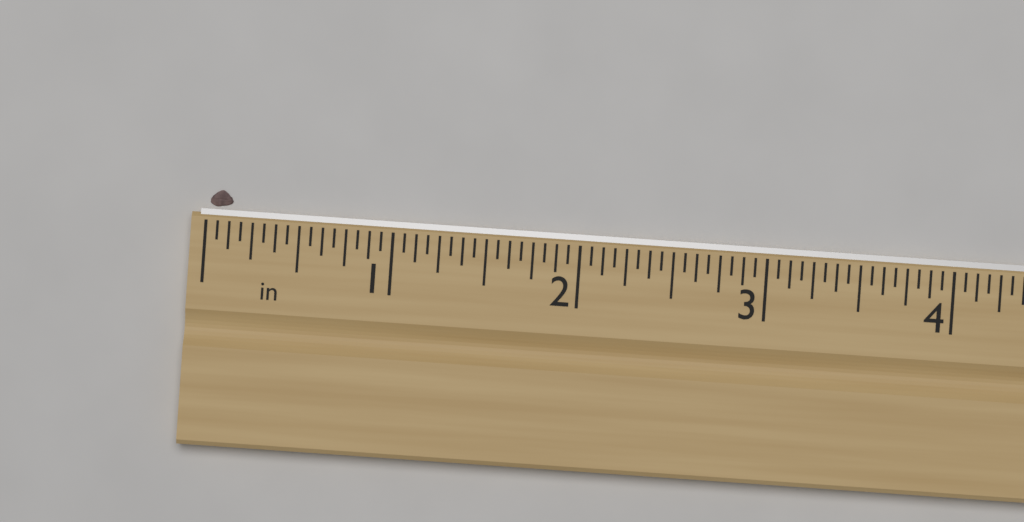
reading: 0.1250 in
